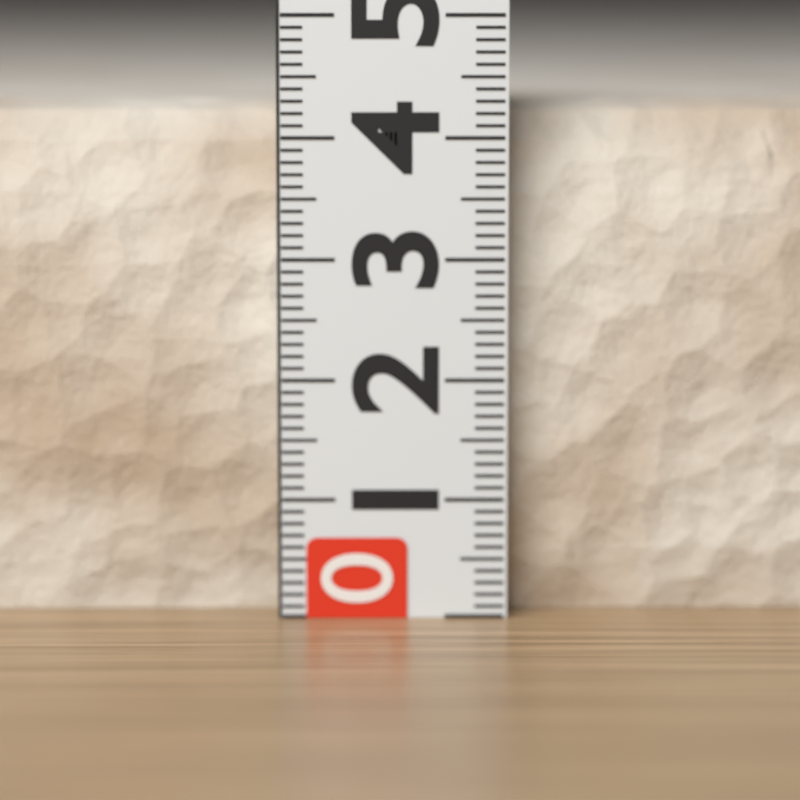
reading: 4.3 (no unit)
